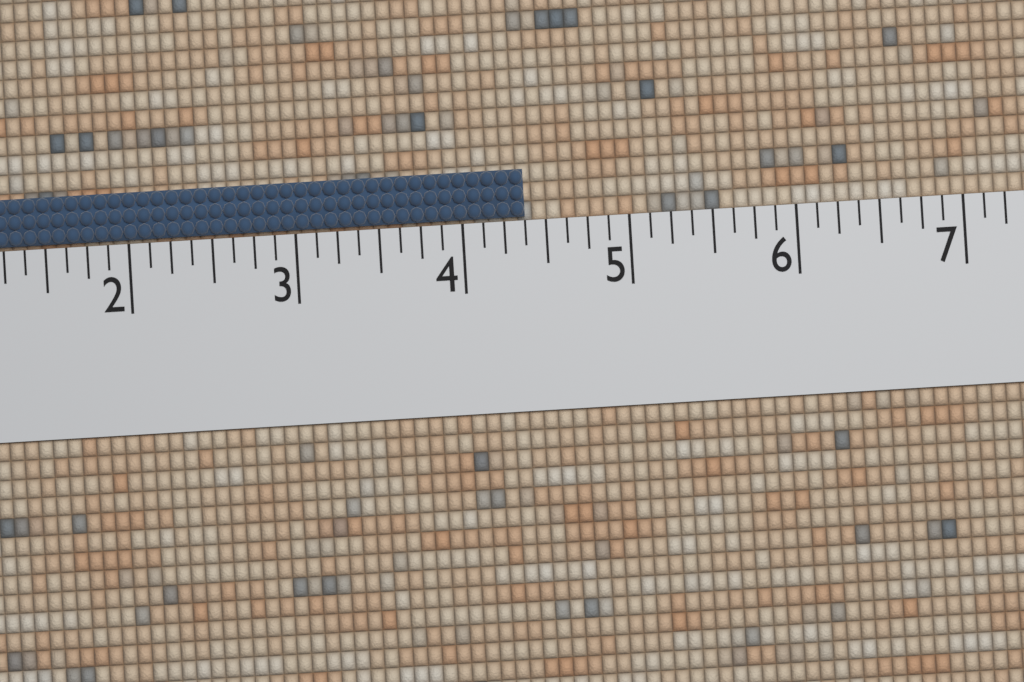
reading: 4.375 (no unit)
